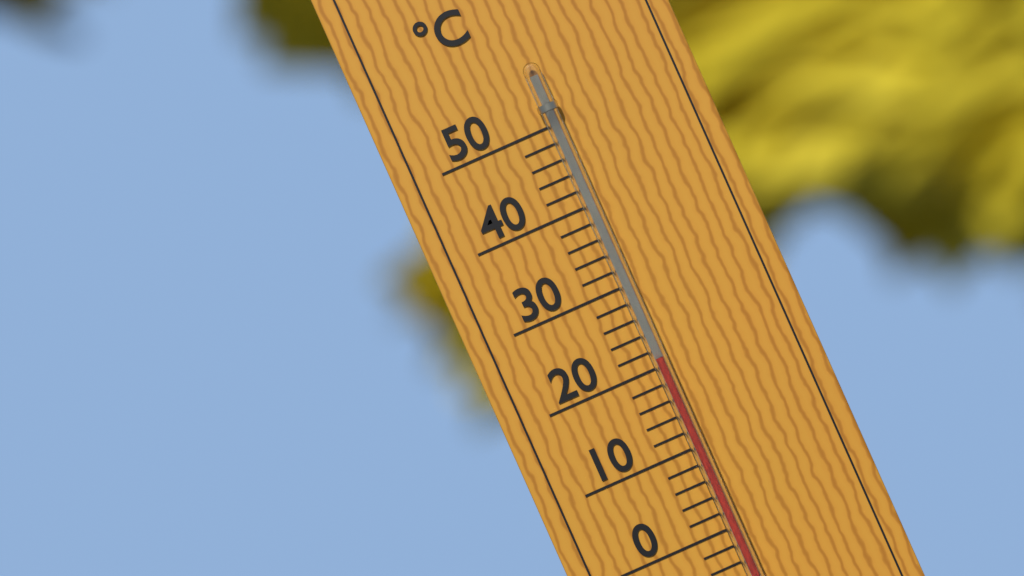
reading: 21 °C
